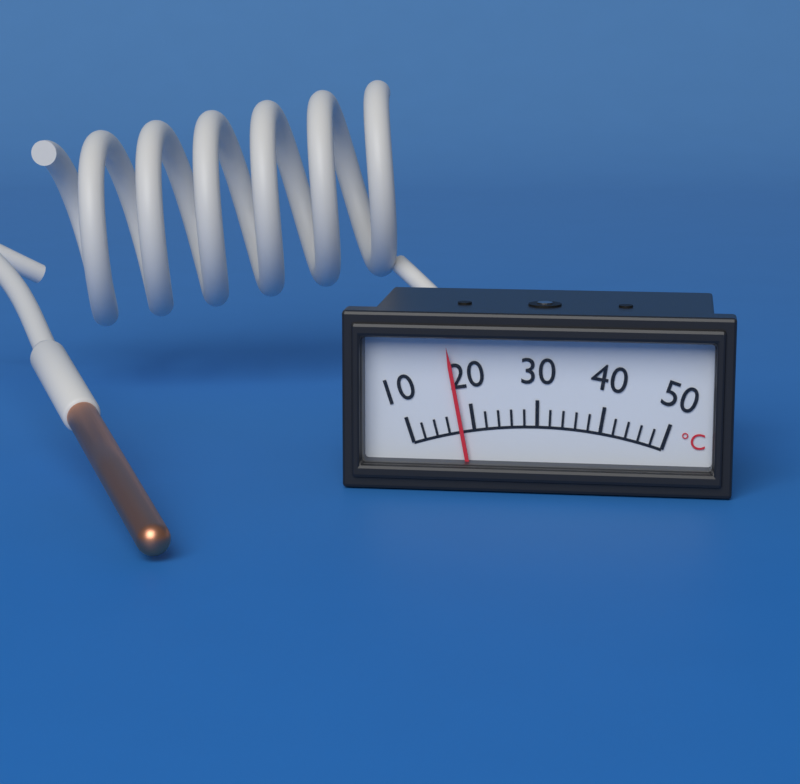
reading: 18 °C
